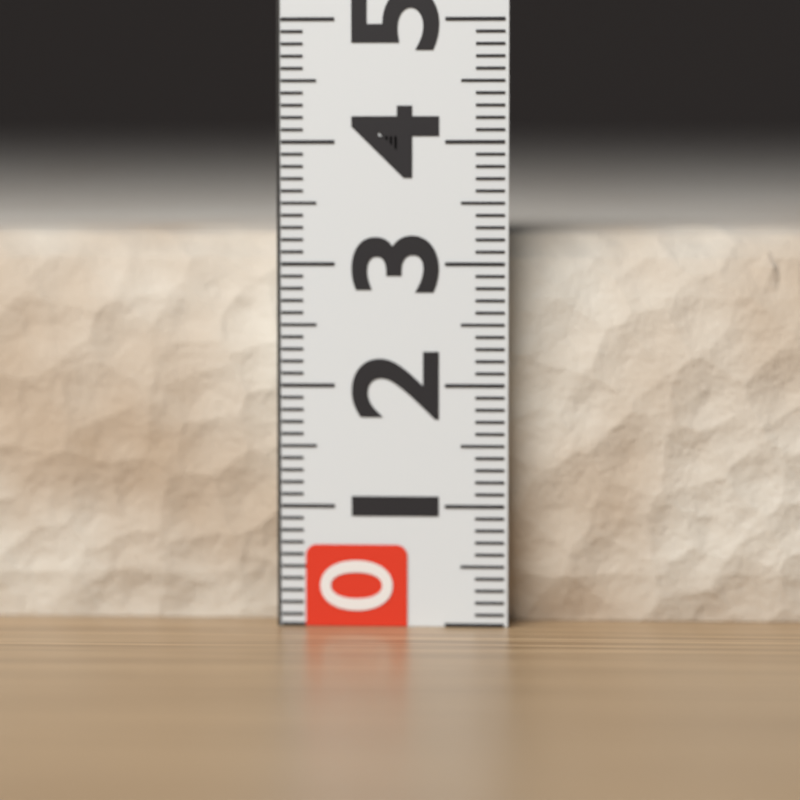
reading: 3.3 (no unit)
